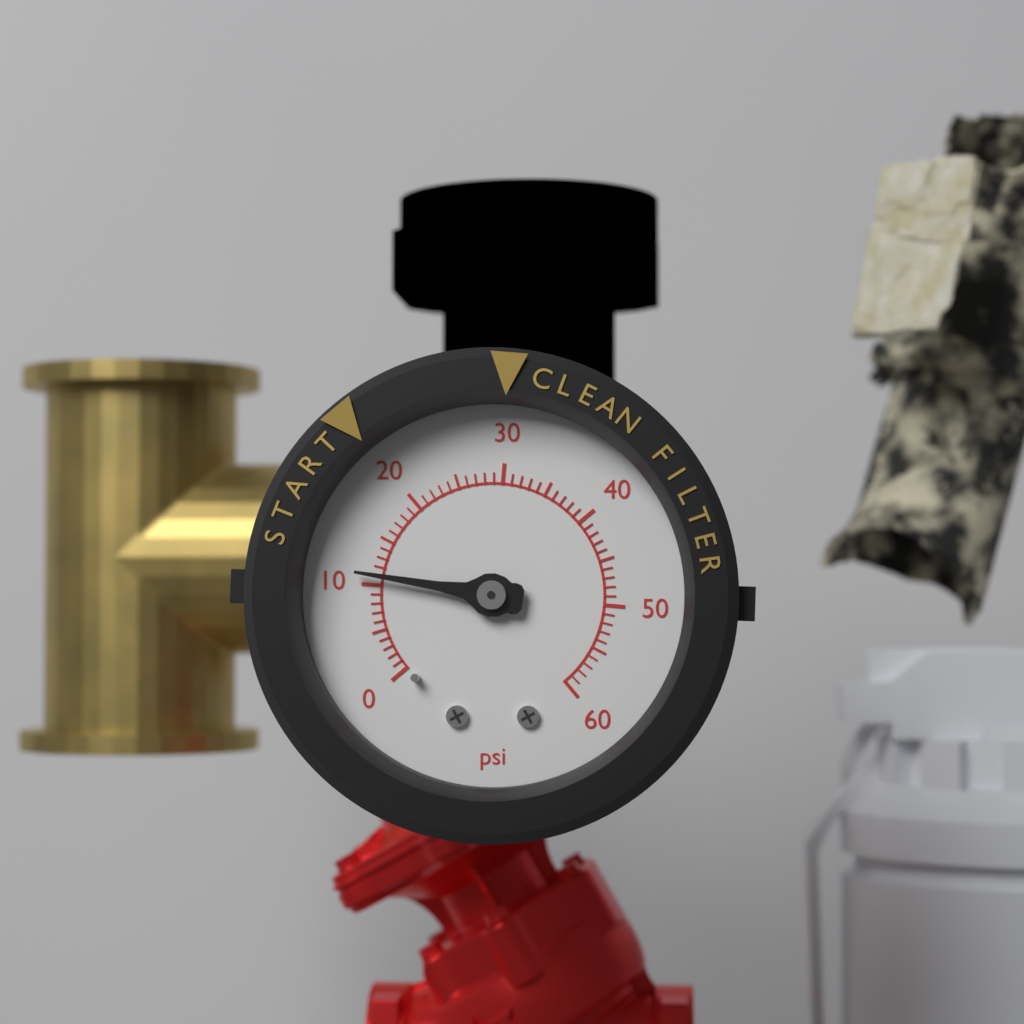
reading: 11 psi
